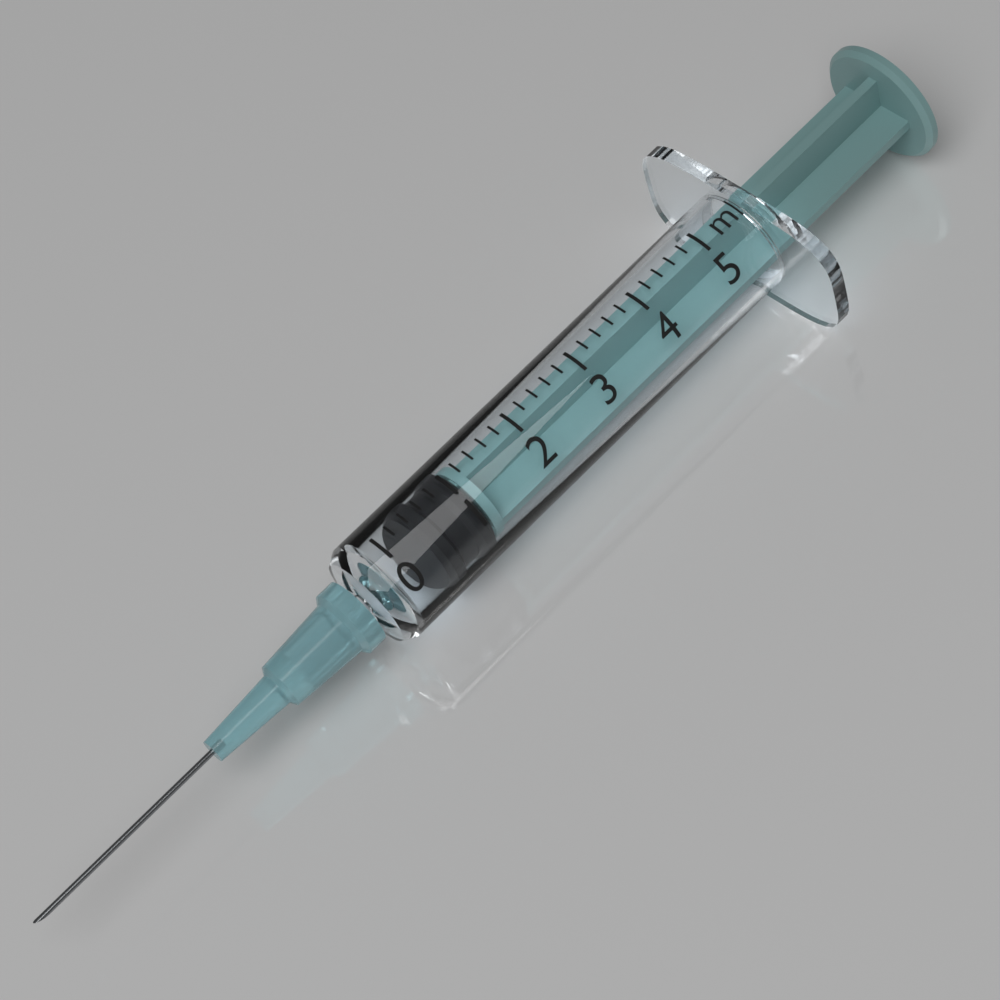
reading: 0.4 ml
